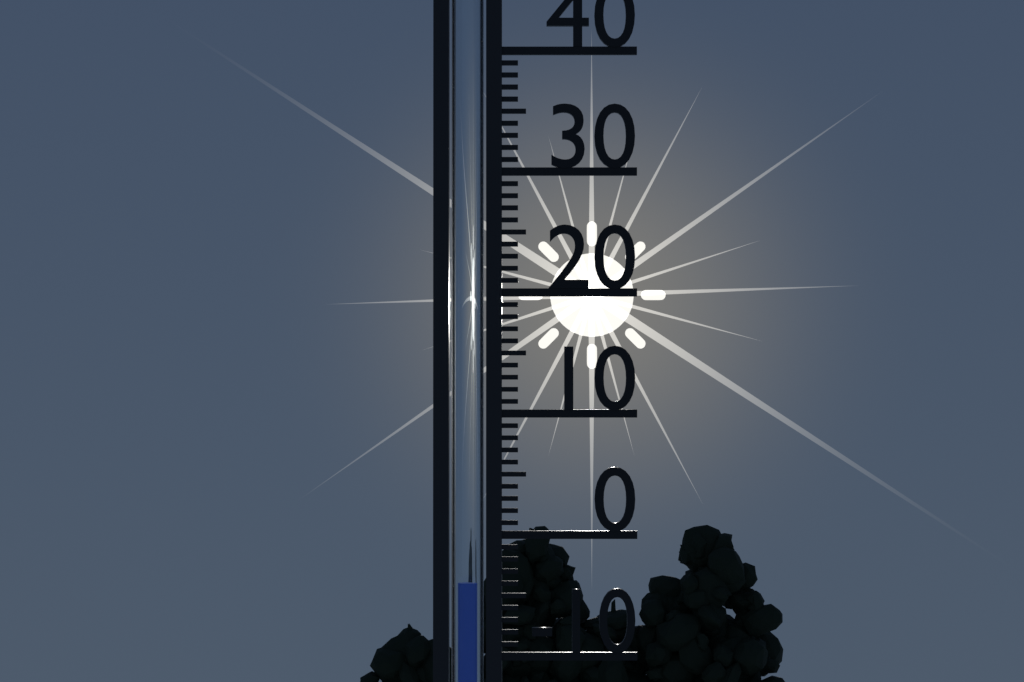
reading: -4 (no unit)
